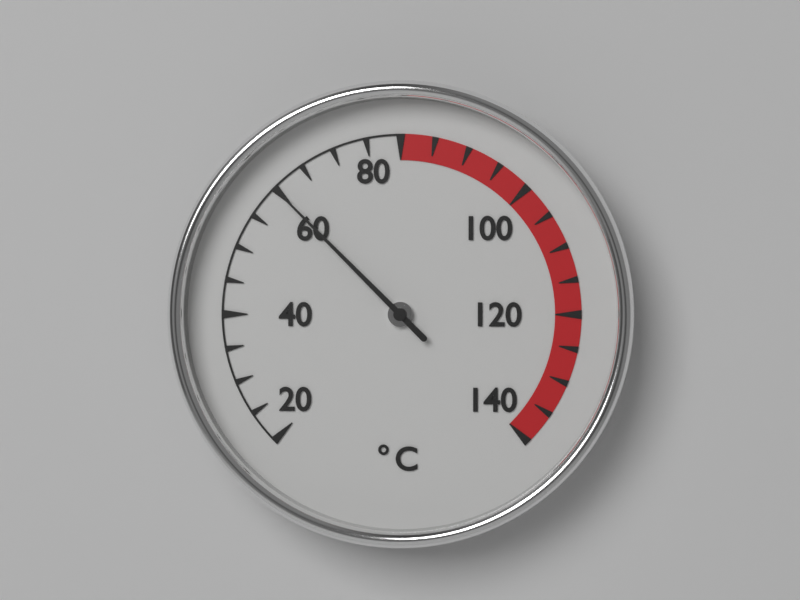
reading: 60 °C
